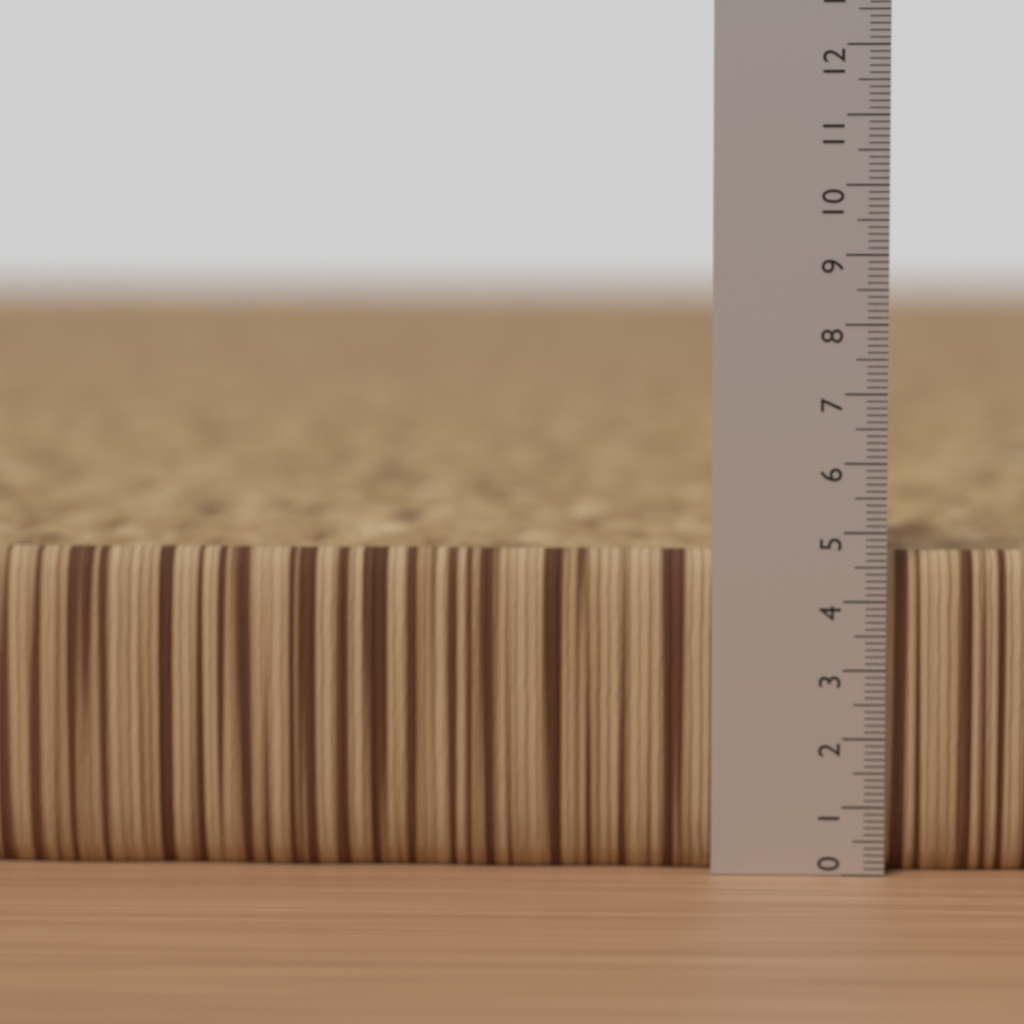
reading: 4.7 (no unit)
